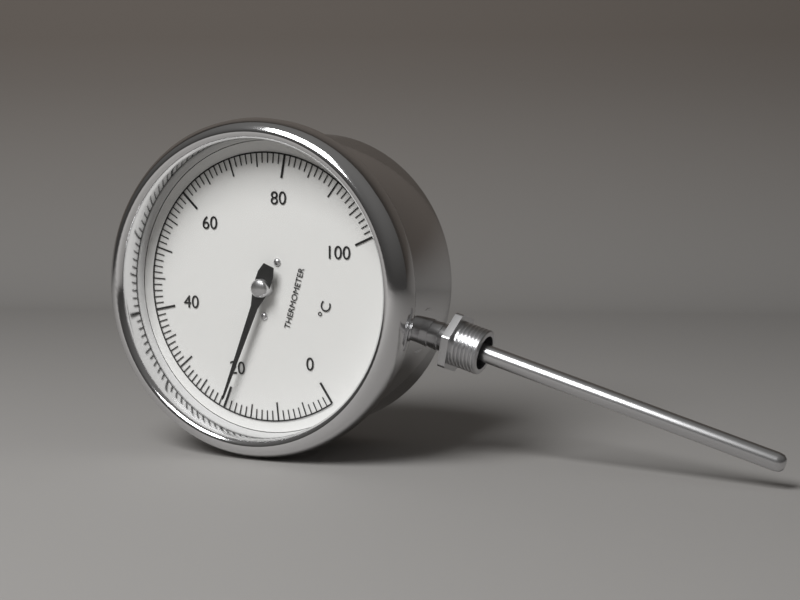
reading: 20 °C
